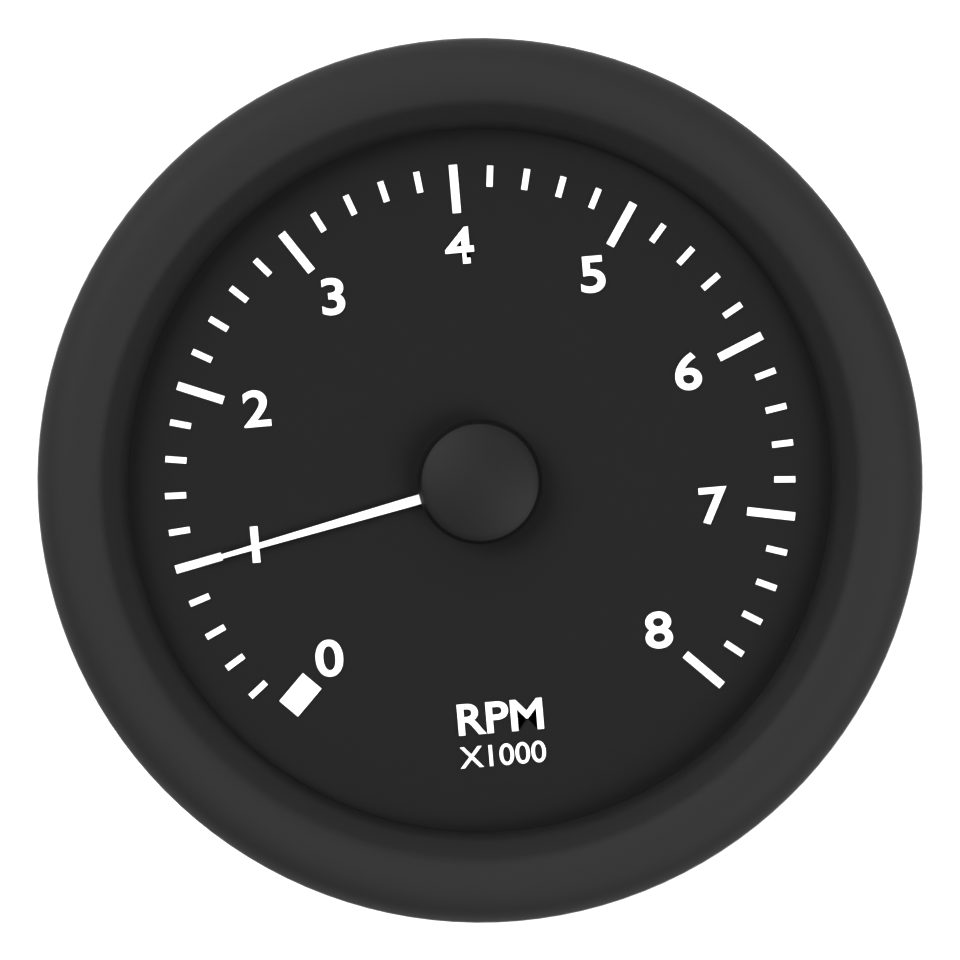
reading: 1.0 RPM x1000
